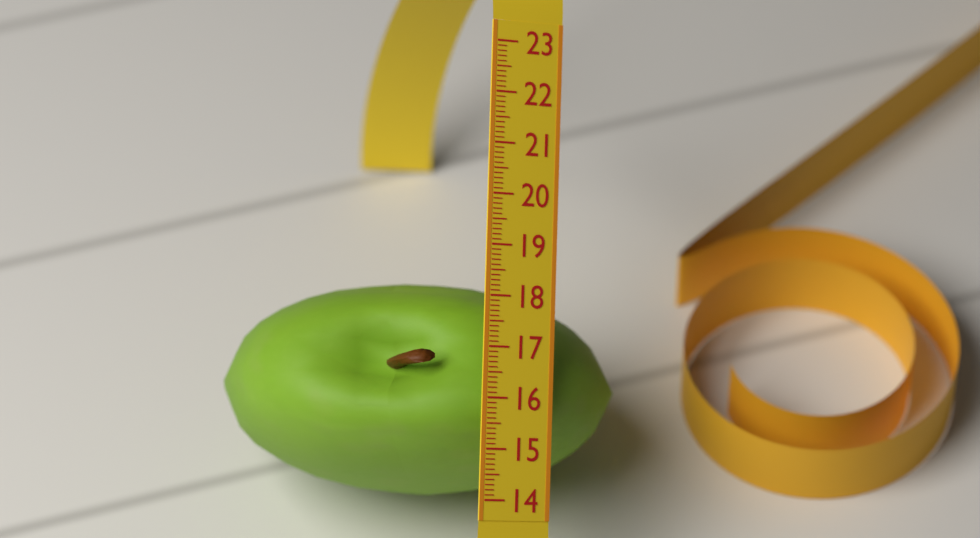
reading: 18.3 (no unit)
